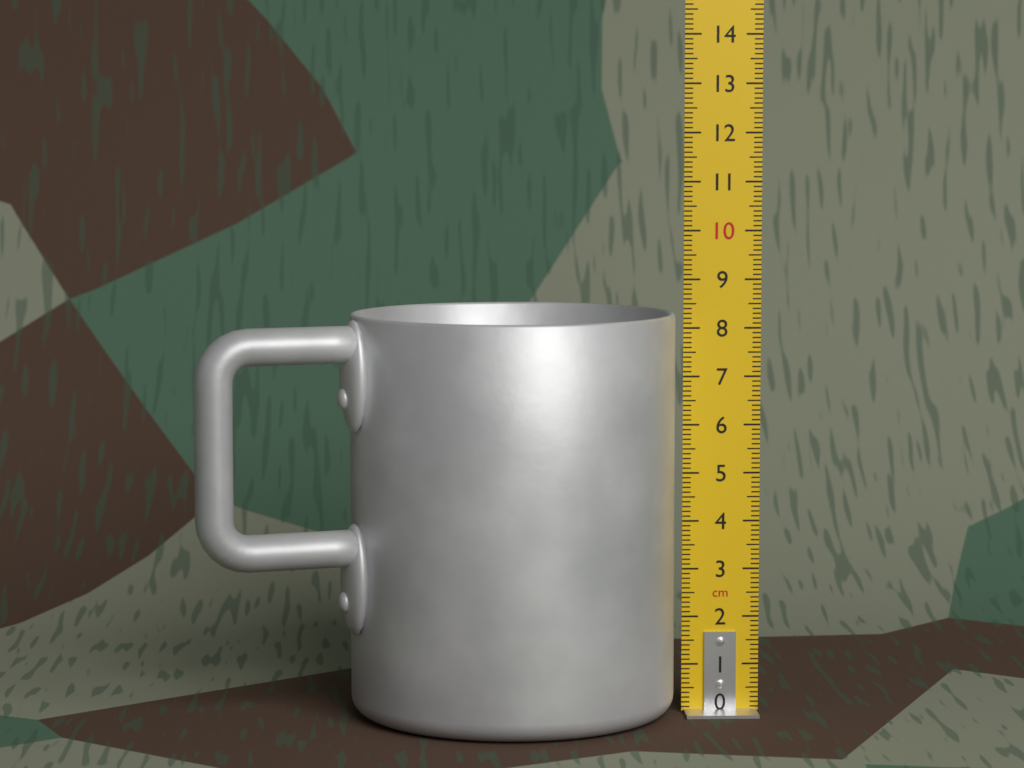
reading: 8.3 cm
